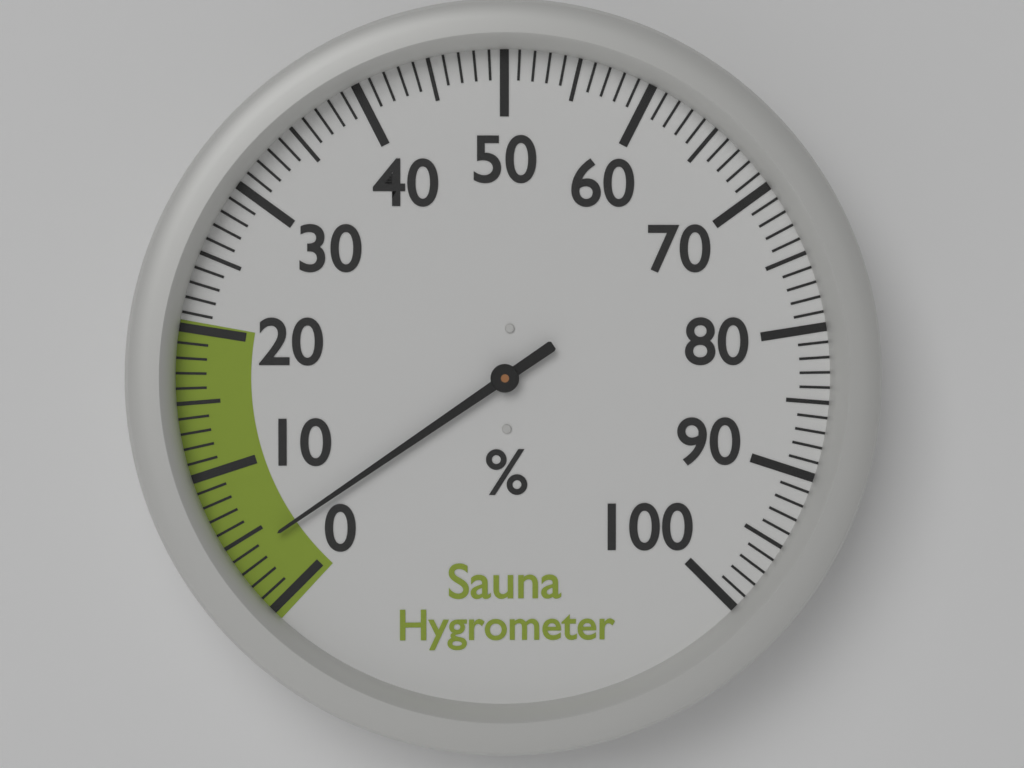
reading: 4 %
